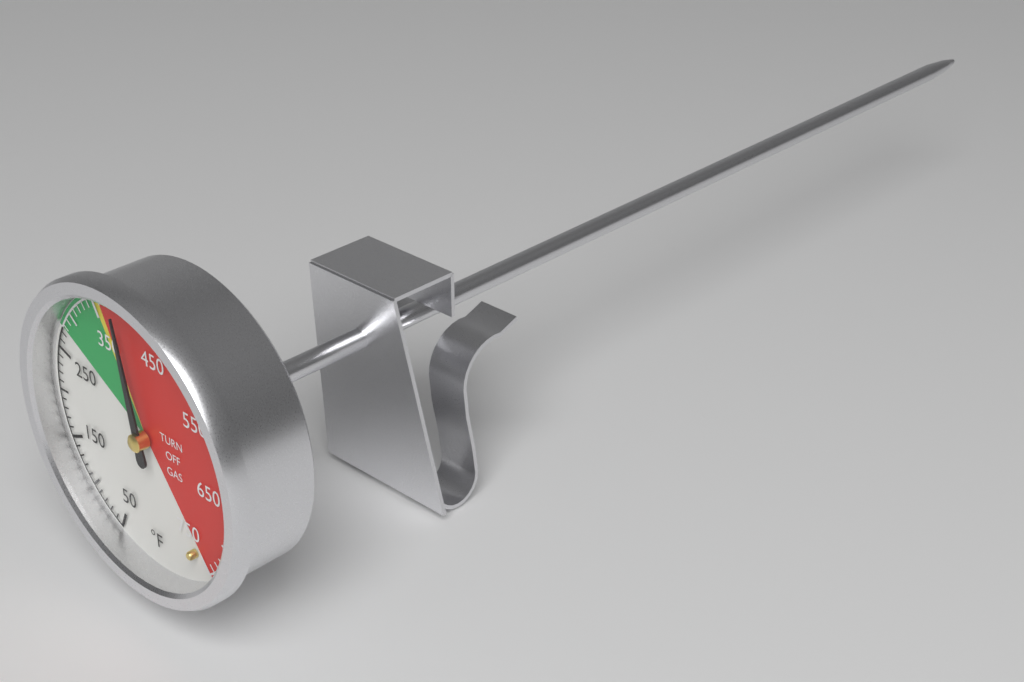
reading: 390 °F
